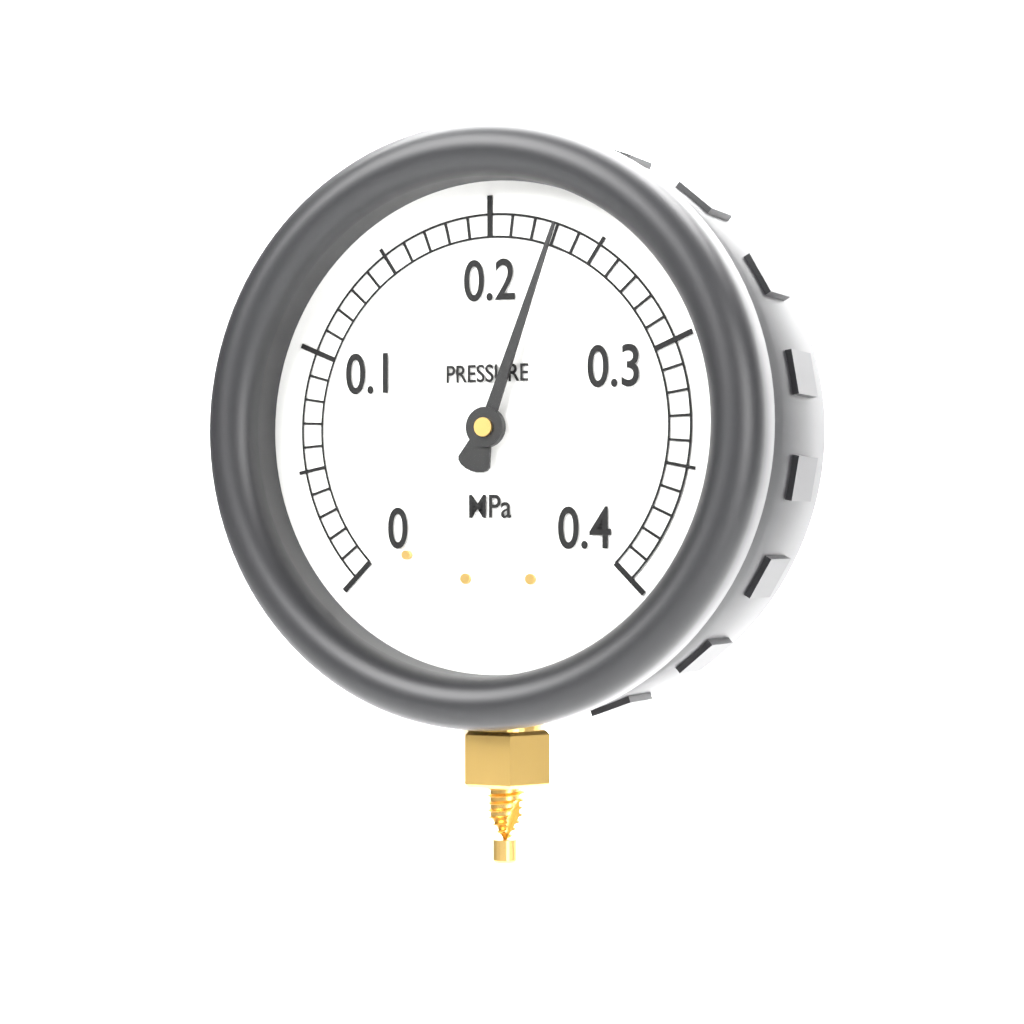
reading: 0.23 MPa
